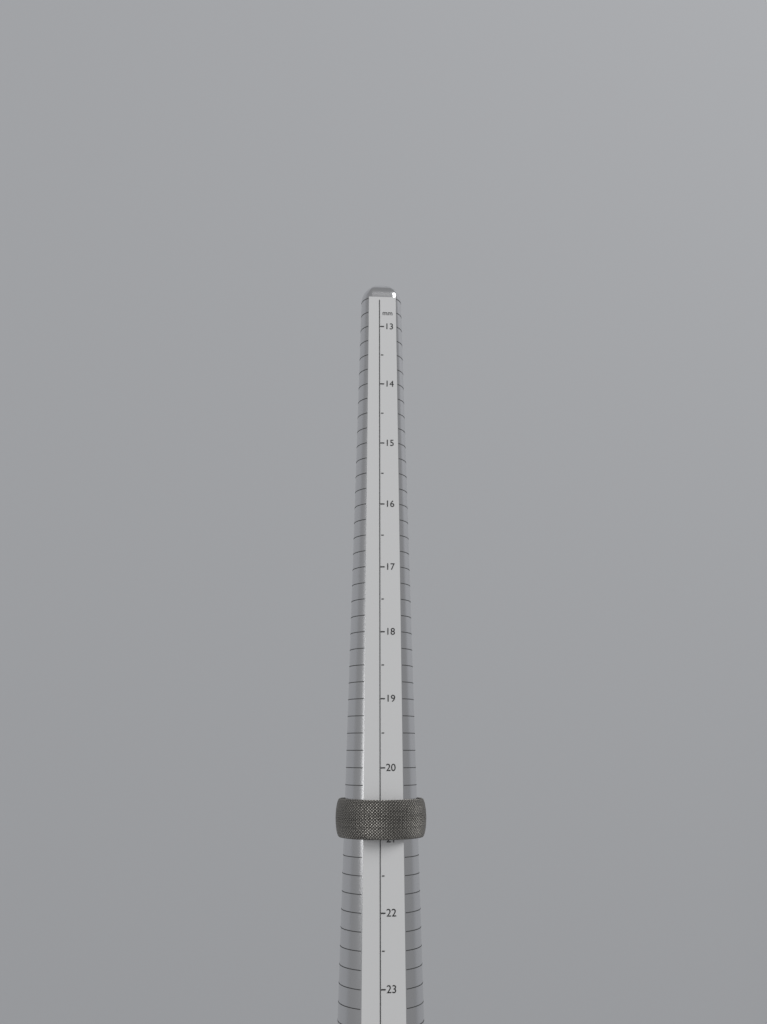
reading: 21.0 mm
